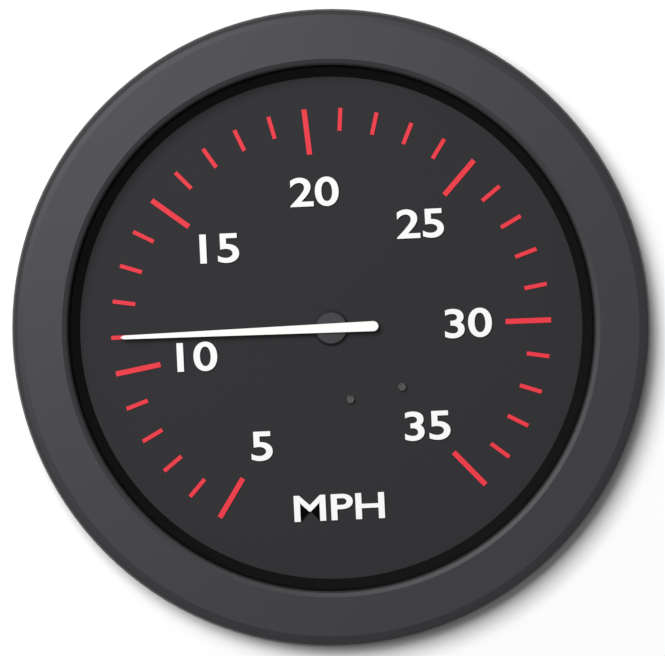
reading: 11 MPH
